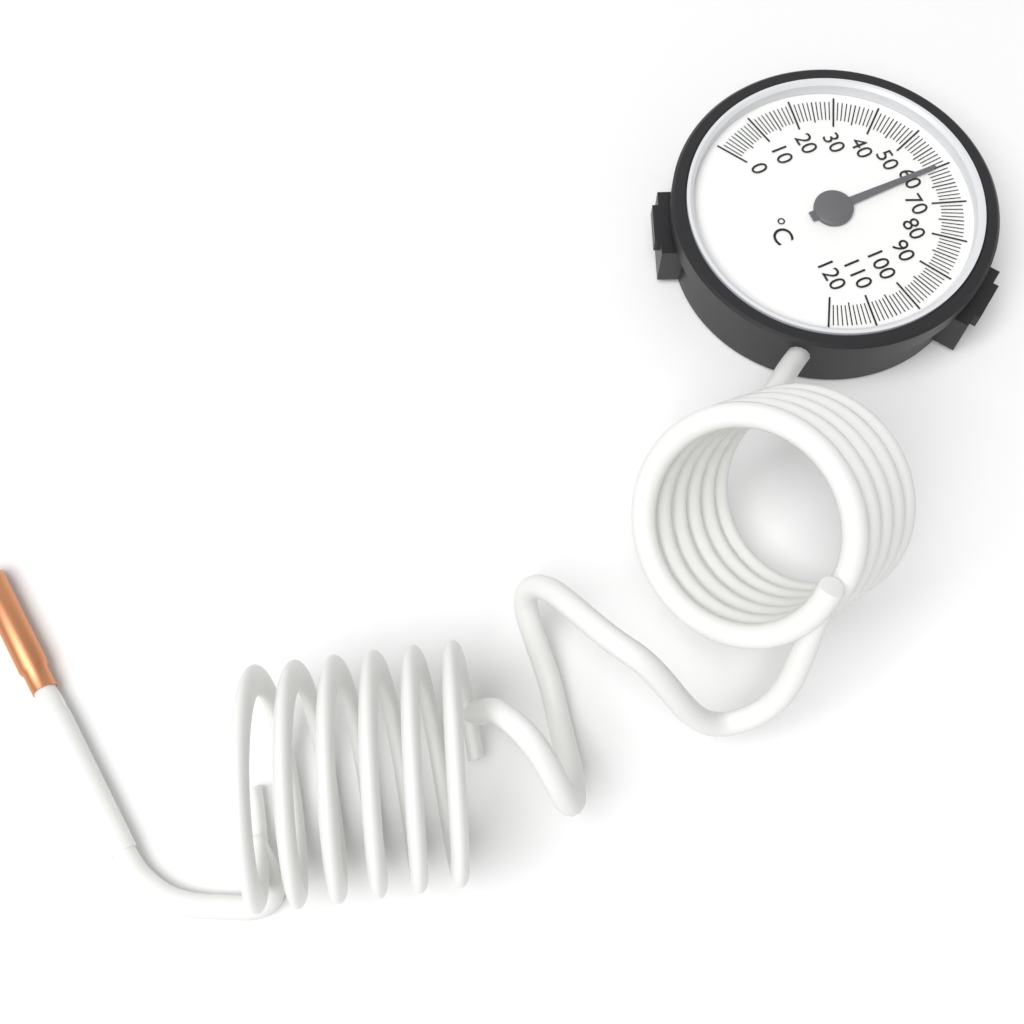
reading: 60 °C
